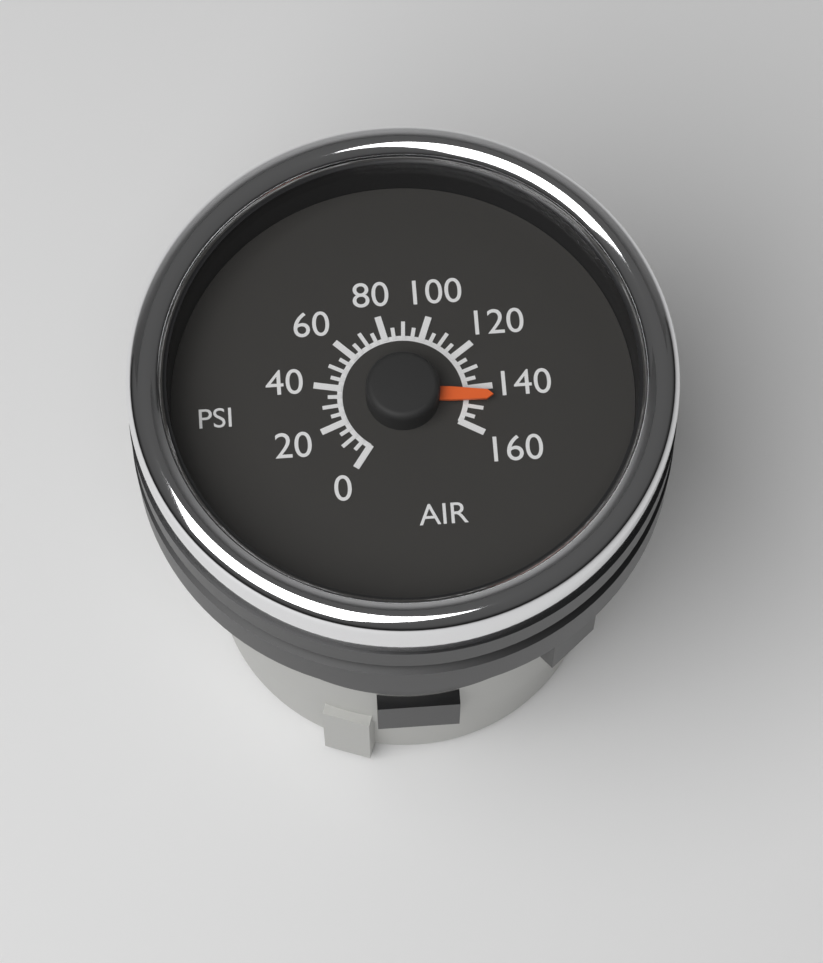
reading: 145 psi
